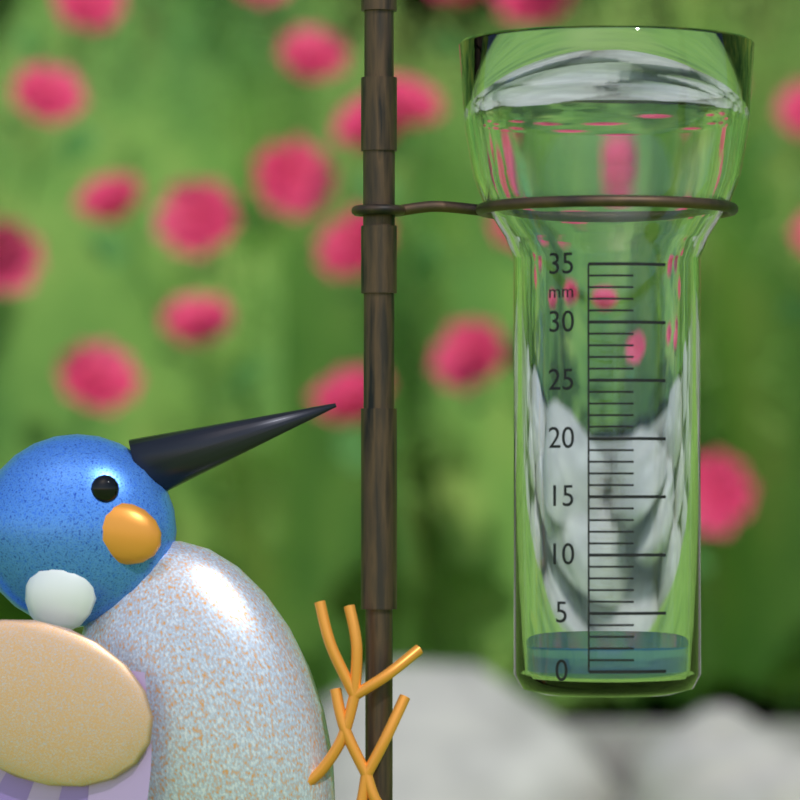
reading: 2 mm
